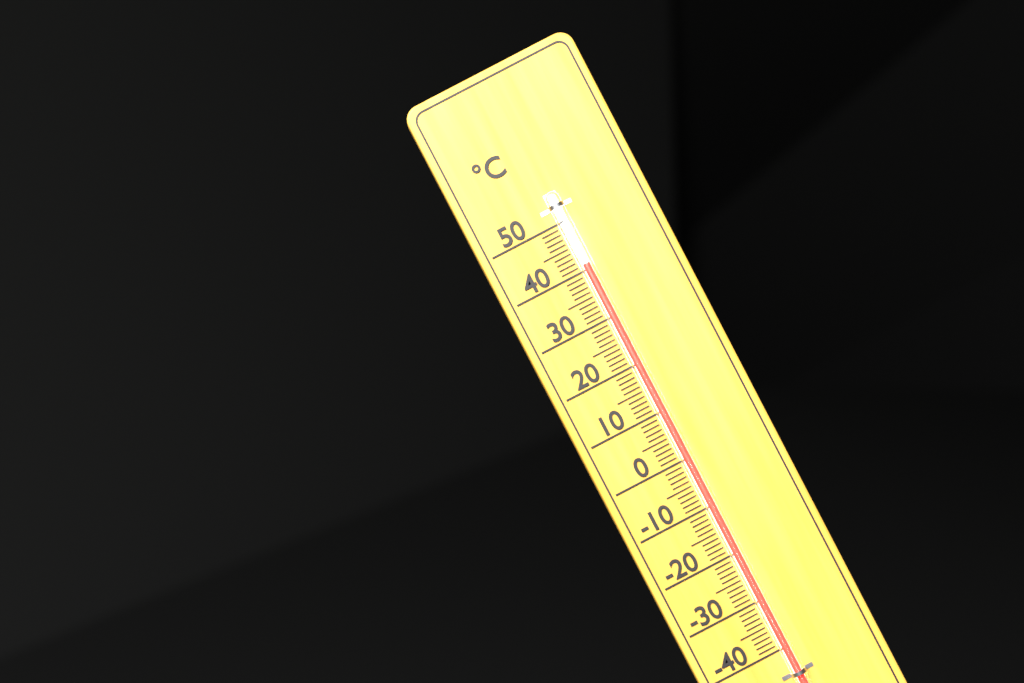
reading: 41 °C
